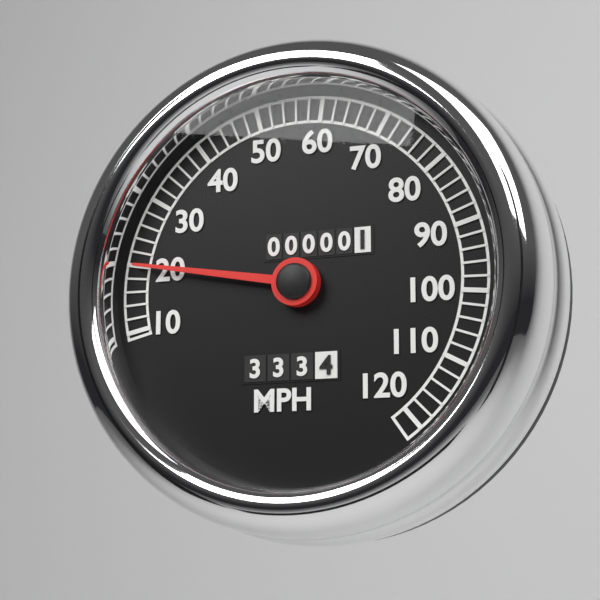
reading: 20 MPH
